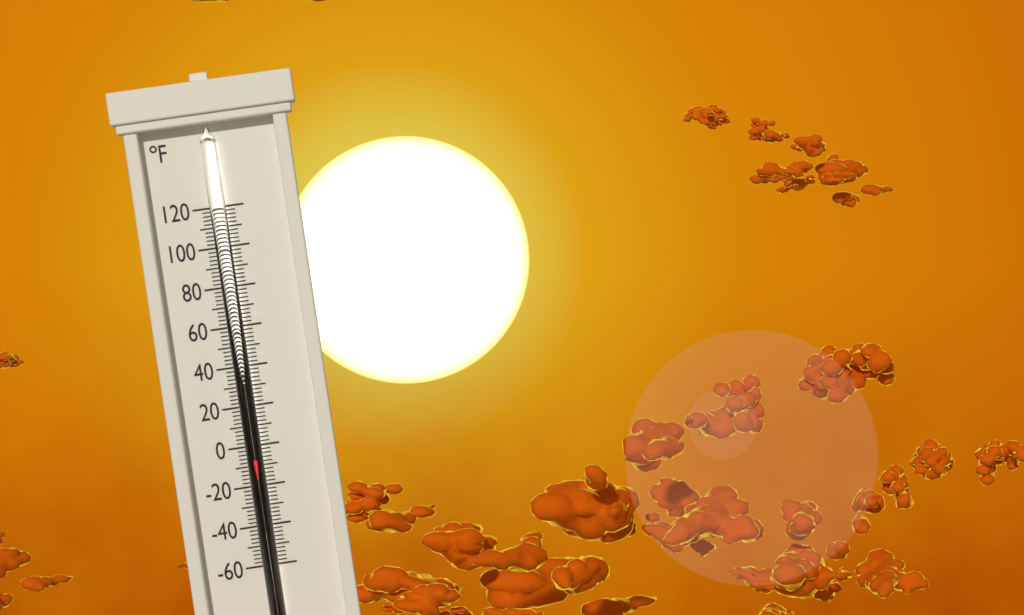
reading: -6 °F
